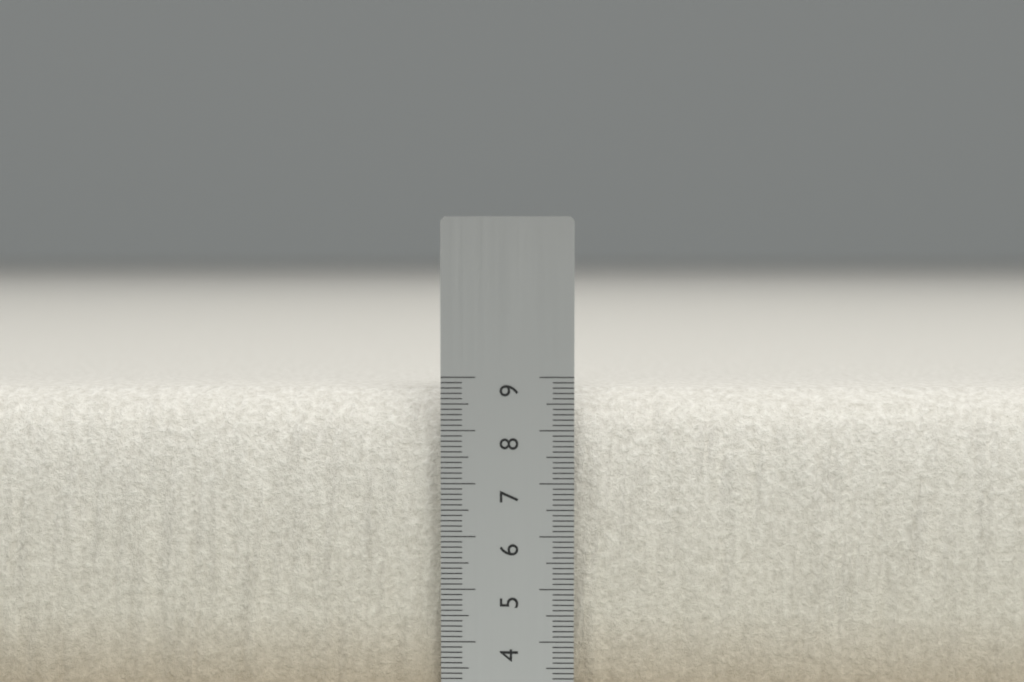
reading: 8.7 cm
